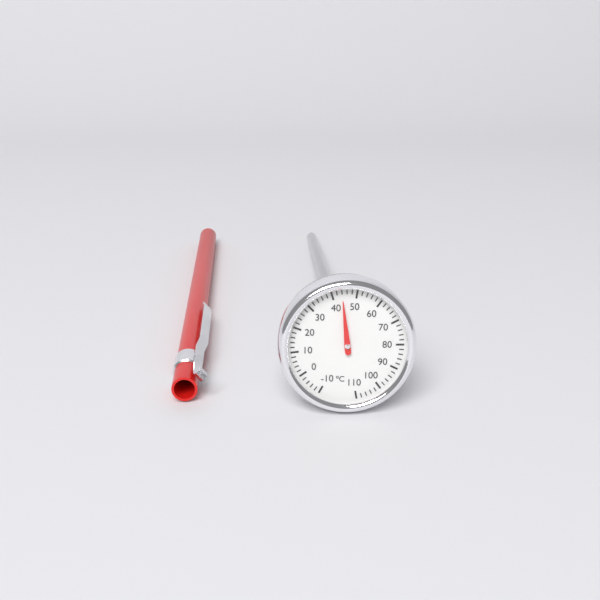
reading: 44 °C
